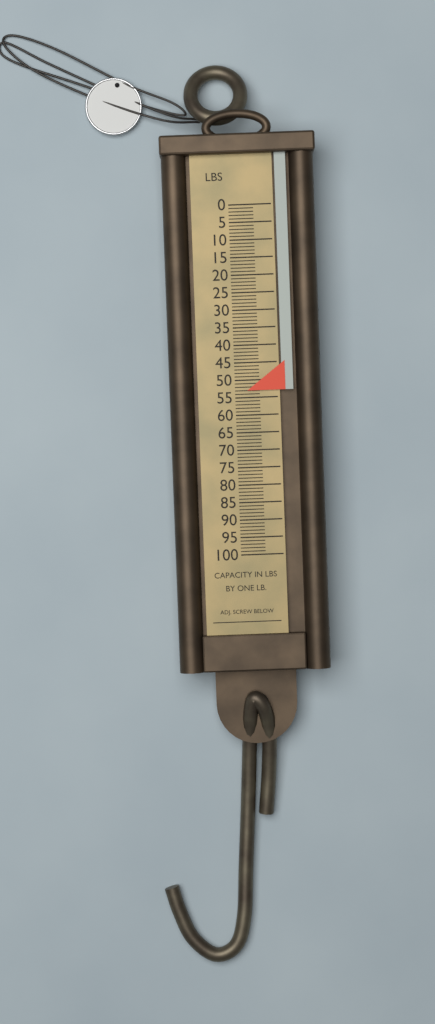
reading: 53 lb
